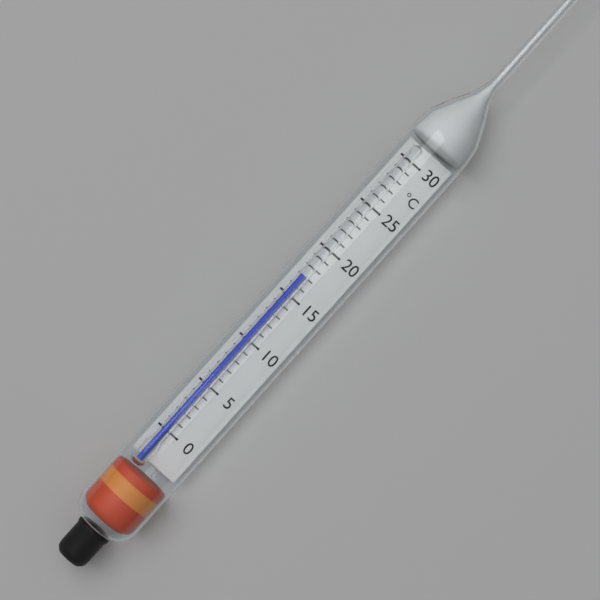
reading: 17 °C
